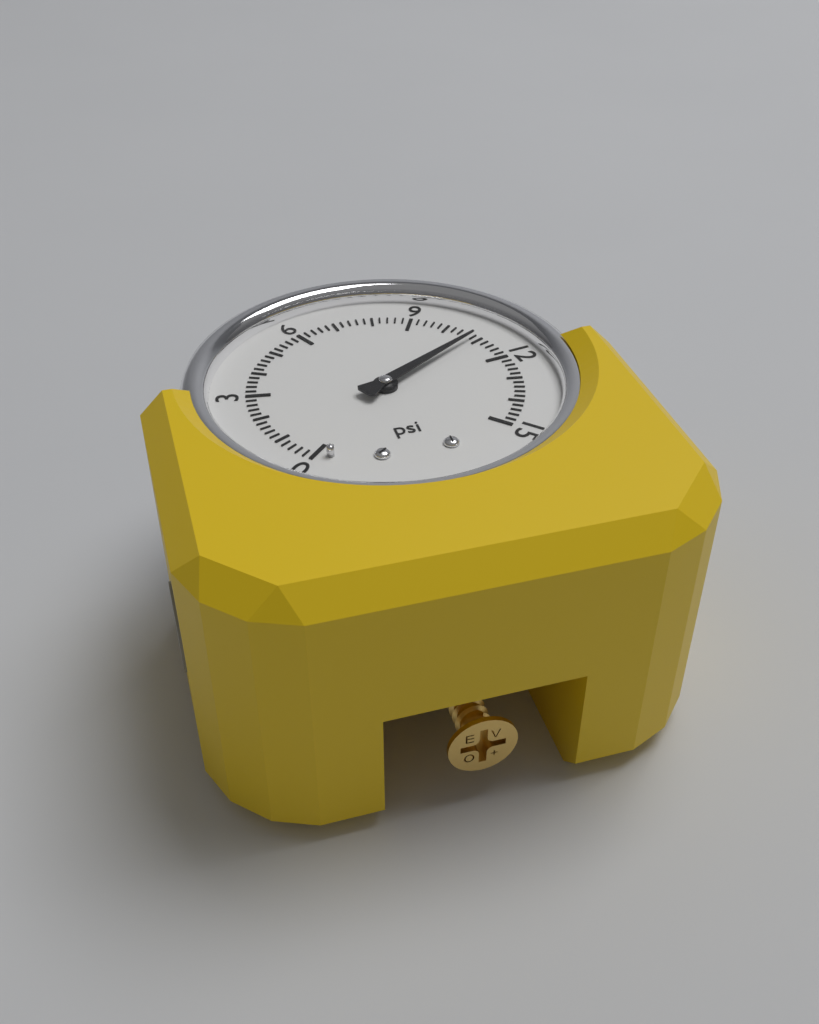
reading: 10.8 psi
